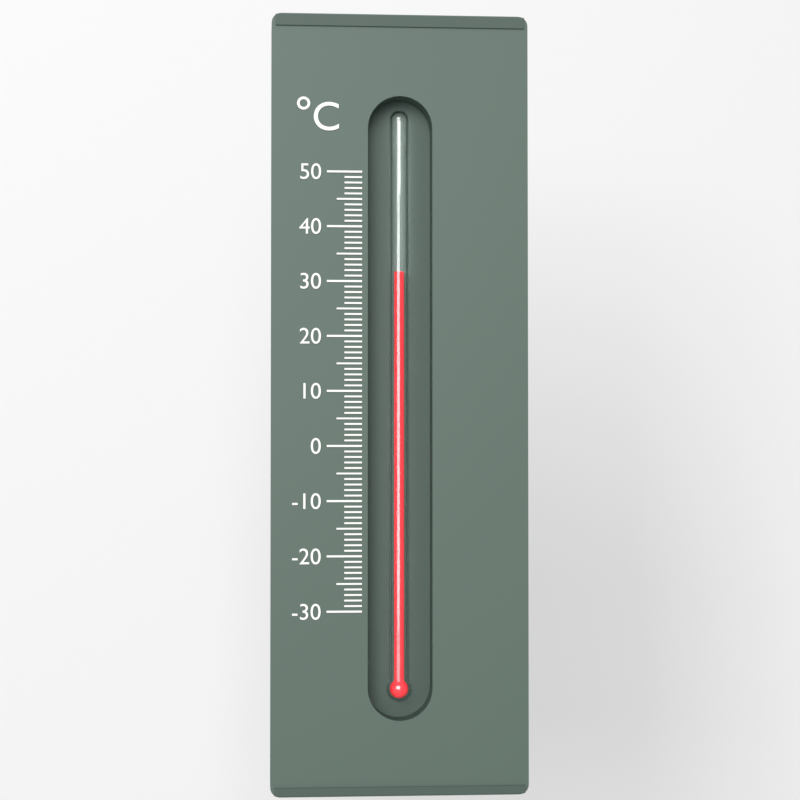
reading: 32 °C
